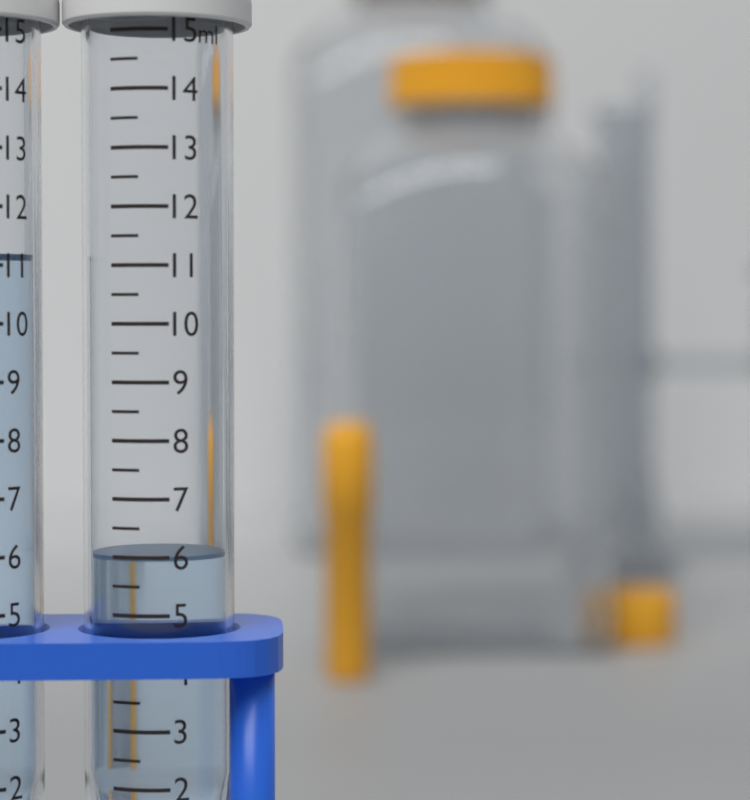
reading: 6.0 ml
